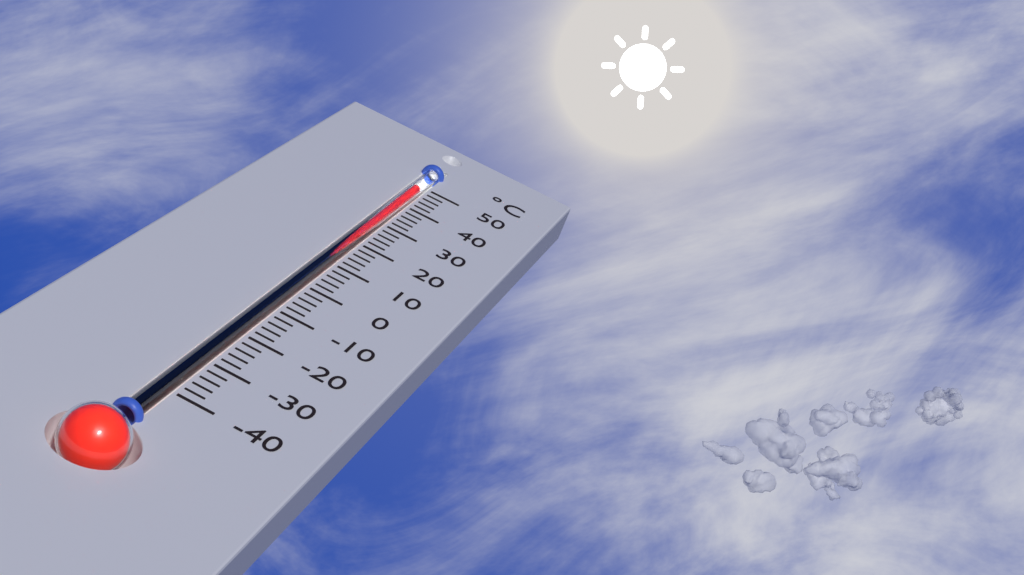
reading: 48 °C
